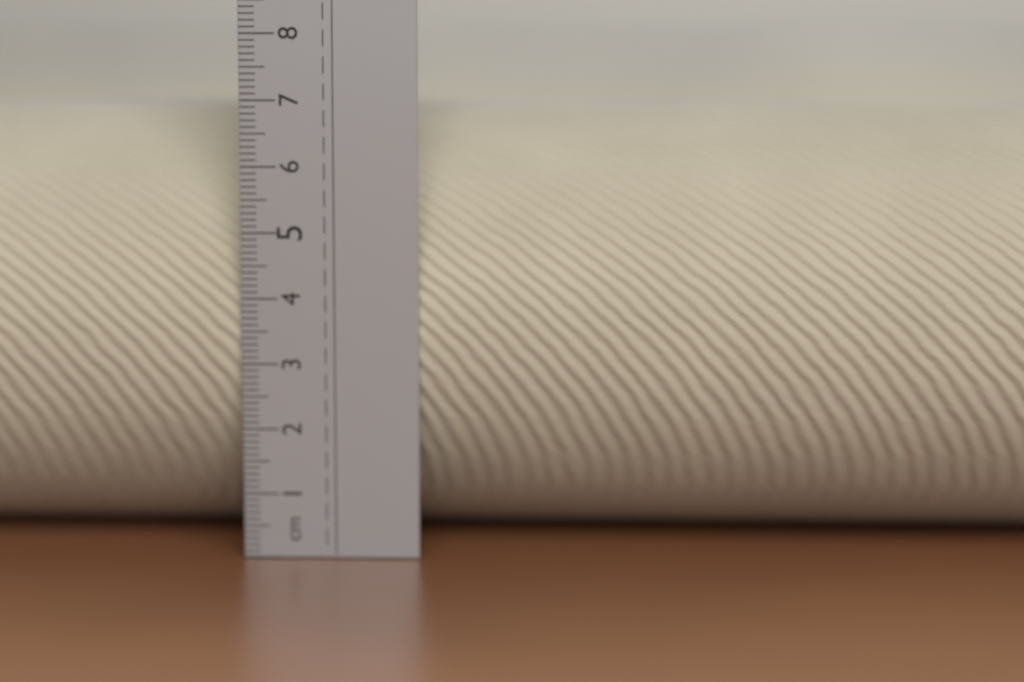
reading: 6.9 cm
